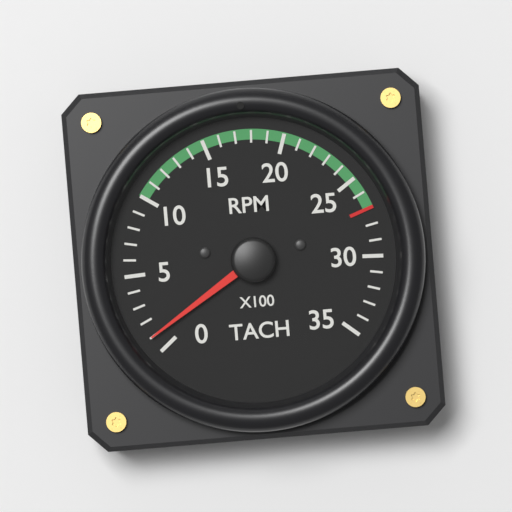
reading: 100 RPM
